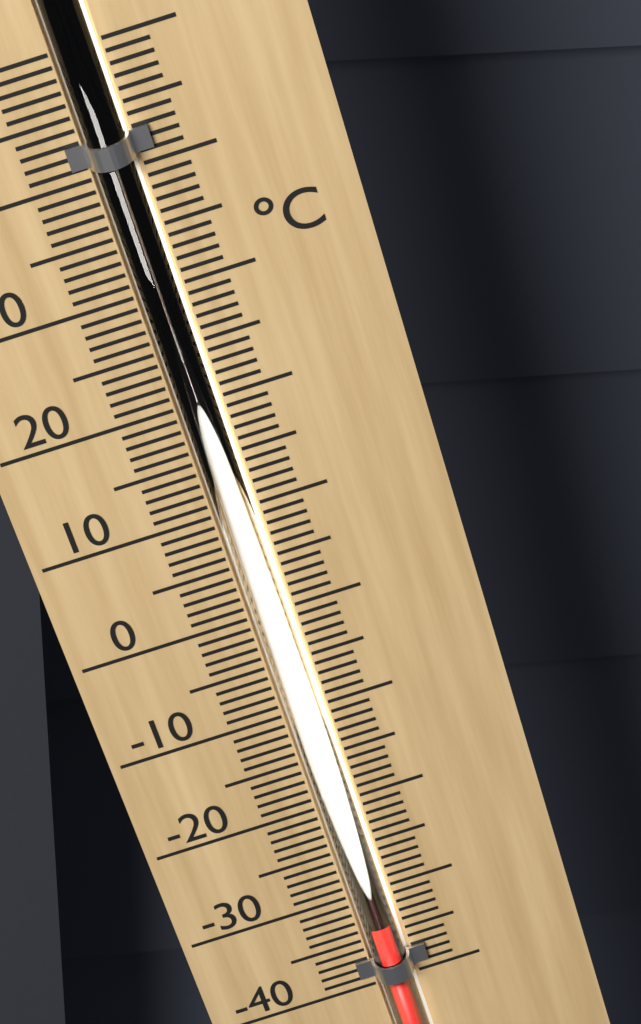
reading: -33 °C
